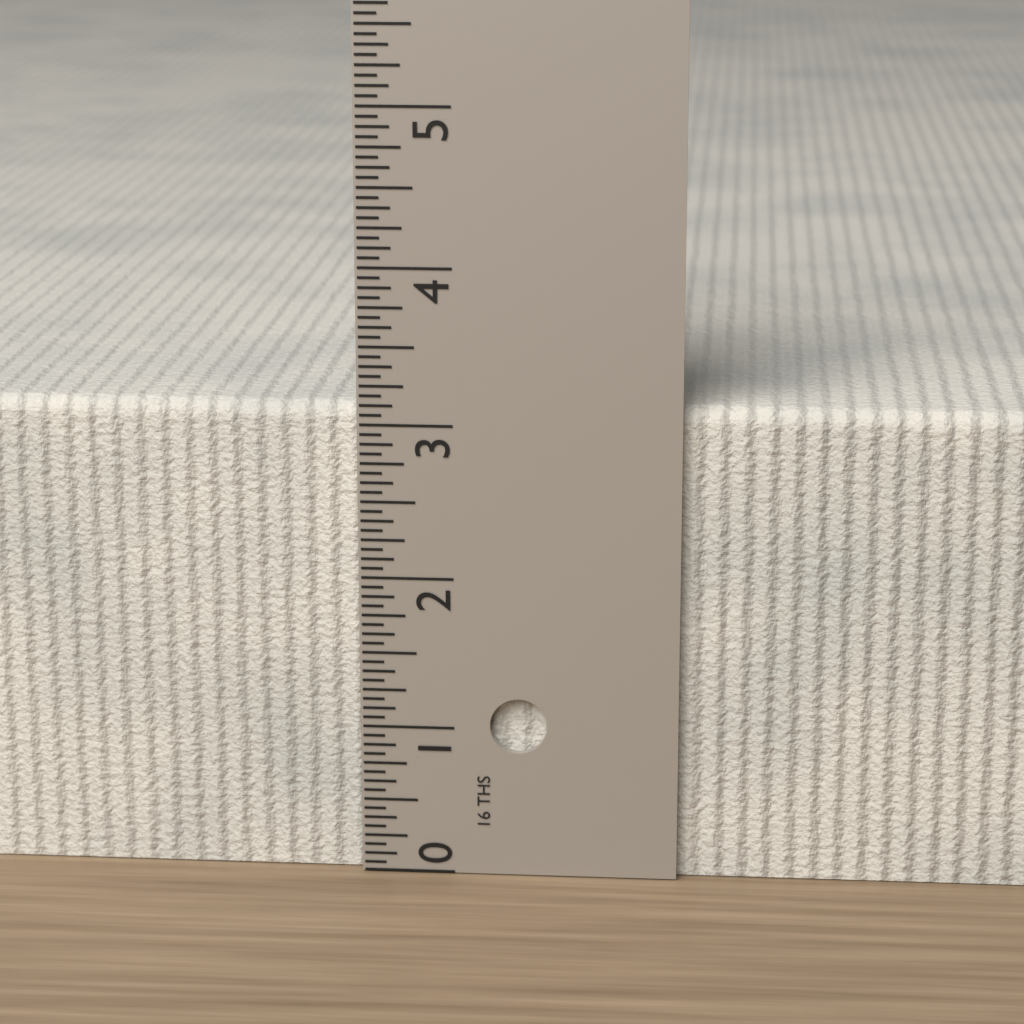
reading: 3.1250 in
